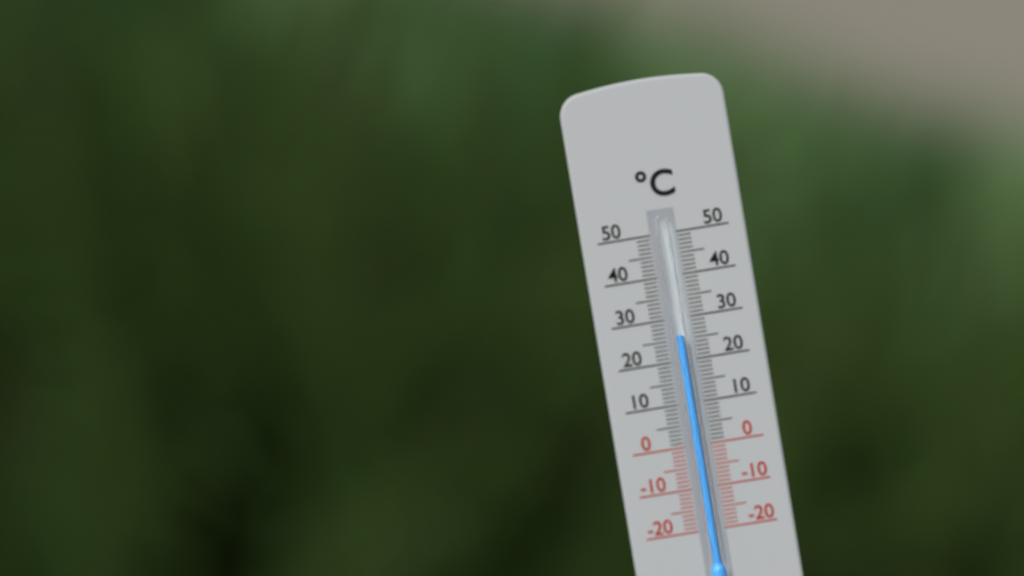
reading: 26 °C
